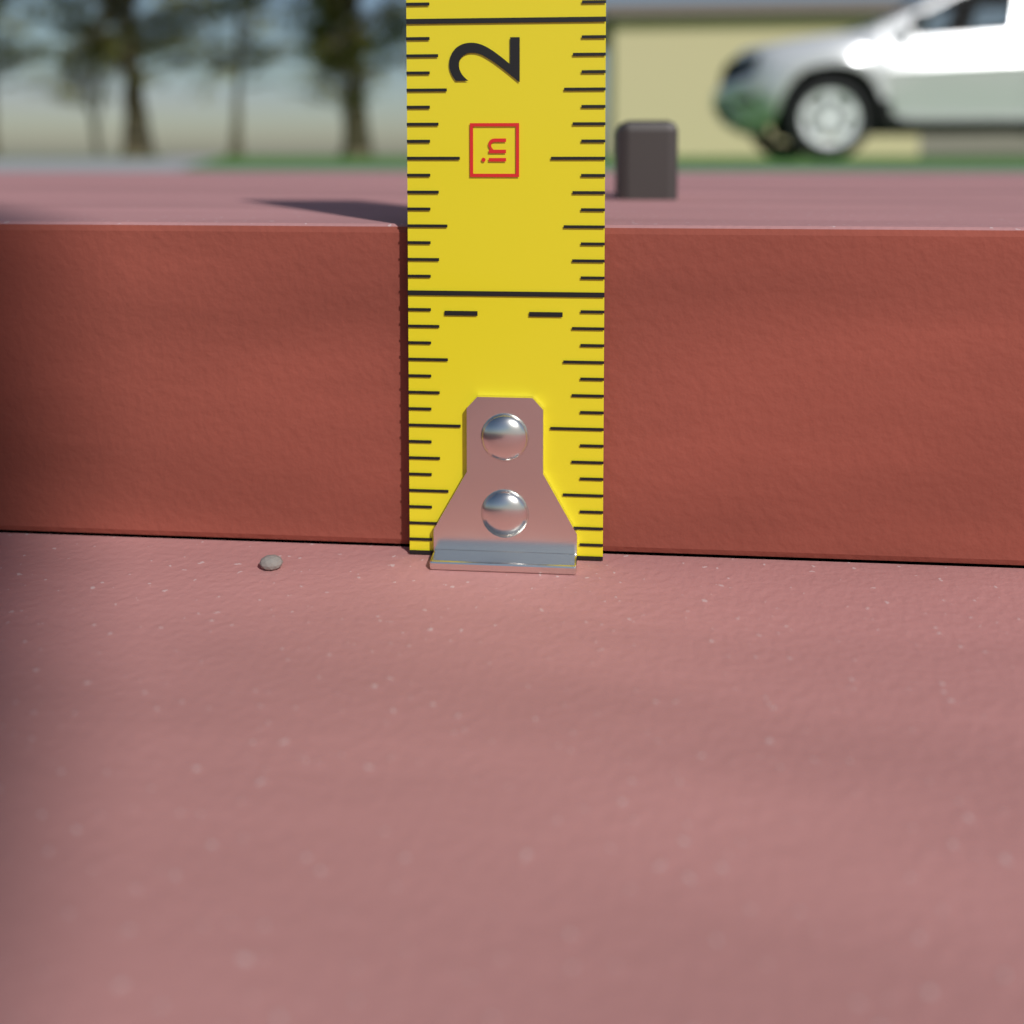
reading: 1.2500 in
